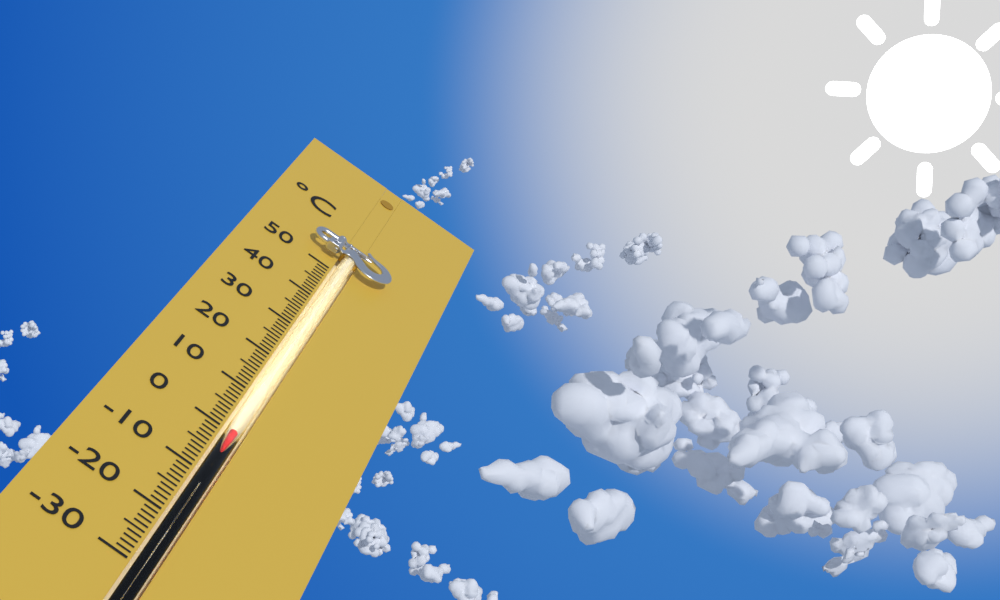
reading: 0 °C
